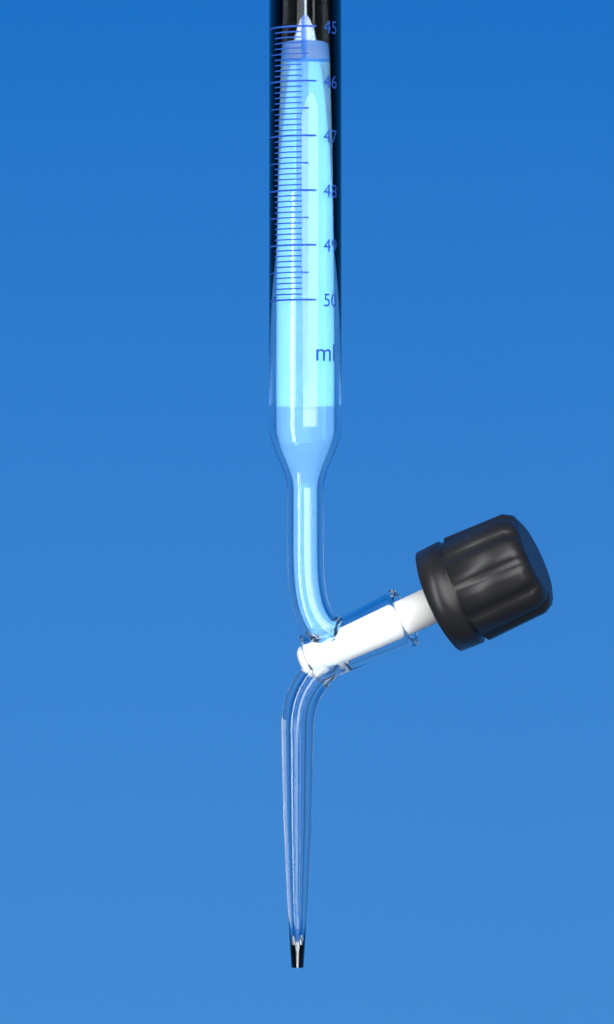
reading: 45.6 ml
